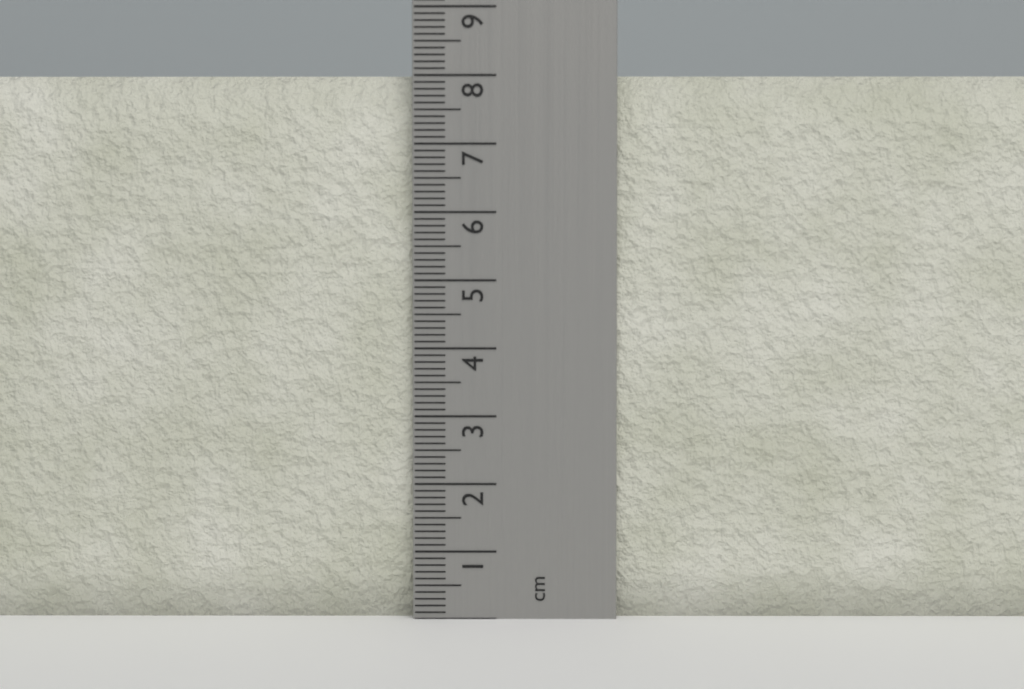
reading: 8.0 cm
